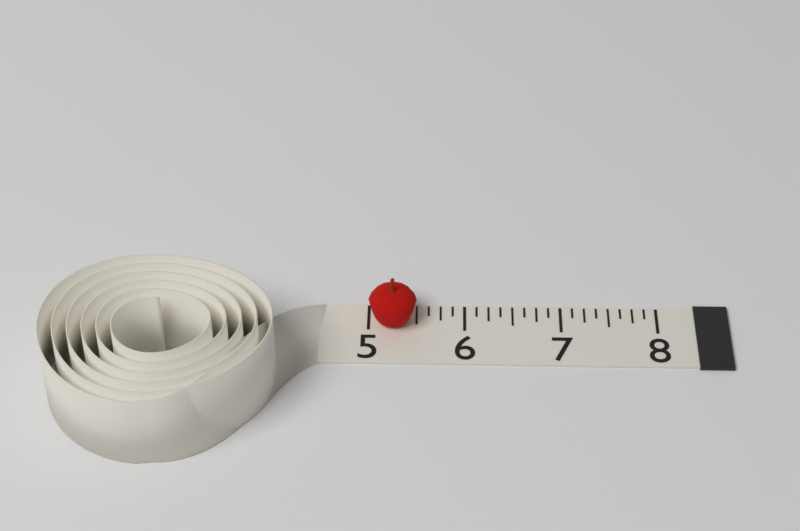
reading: 5.500 (no unit)
